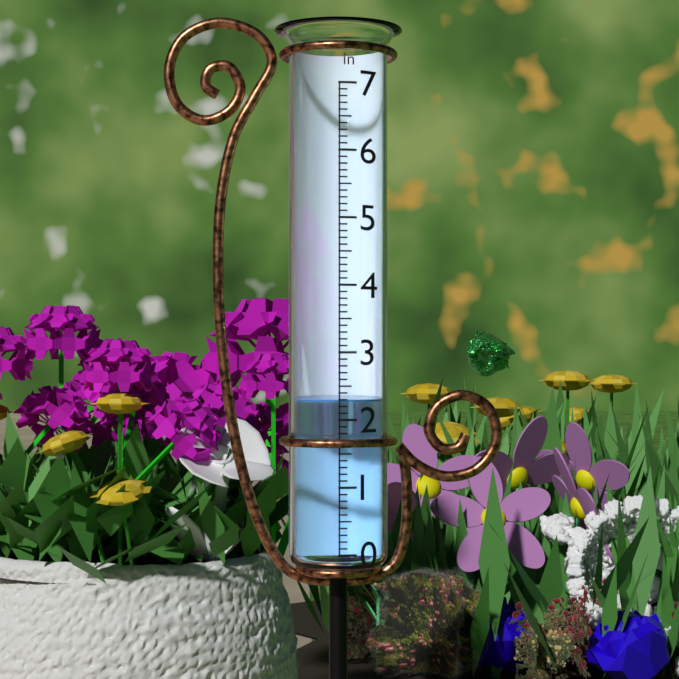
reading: 2.3 in
